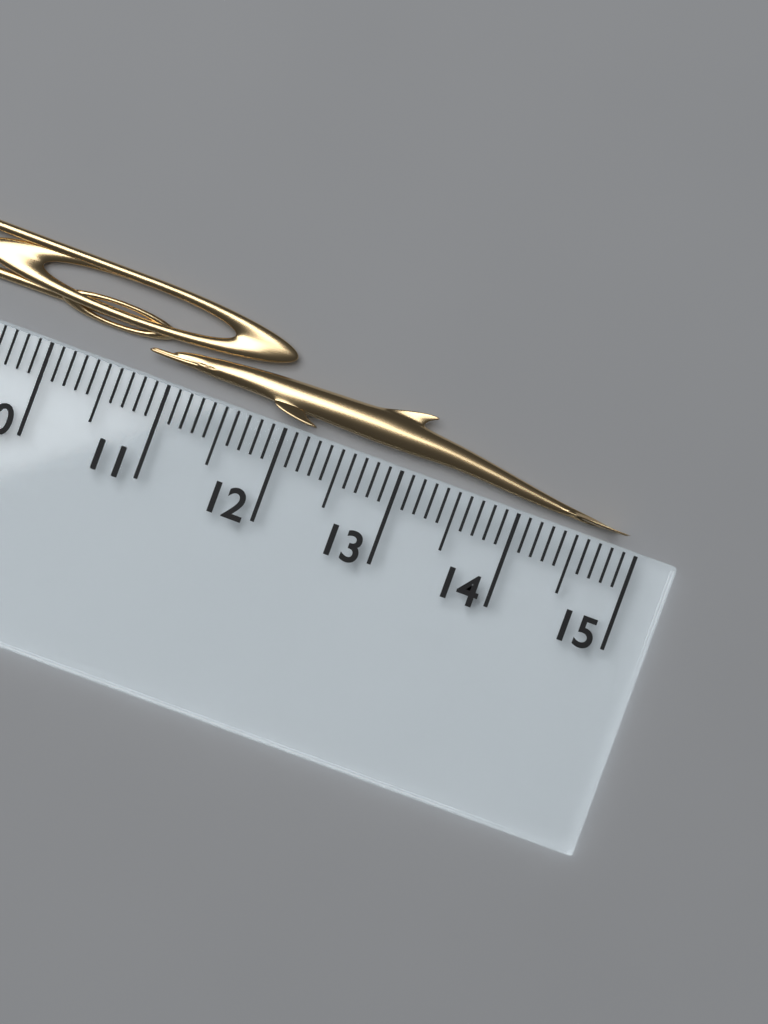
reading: 14.9 cm
